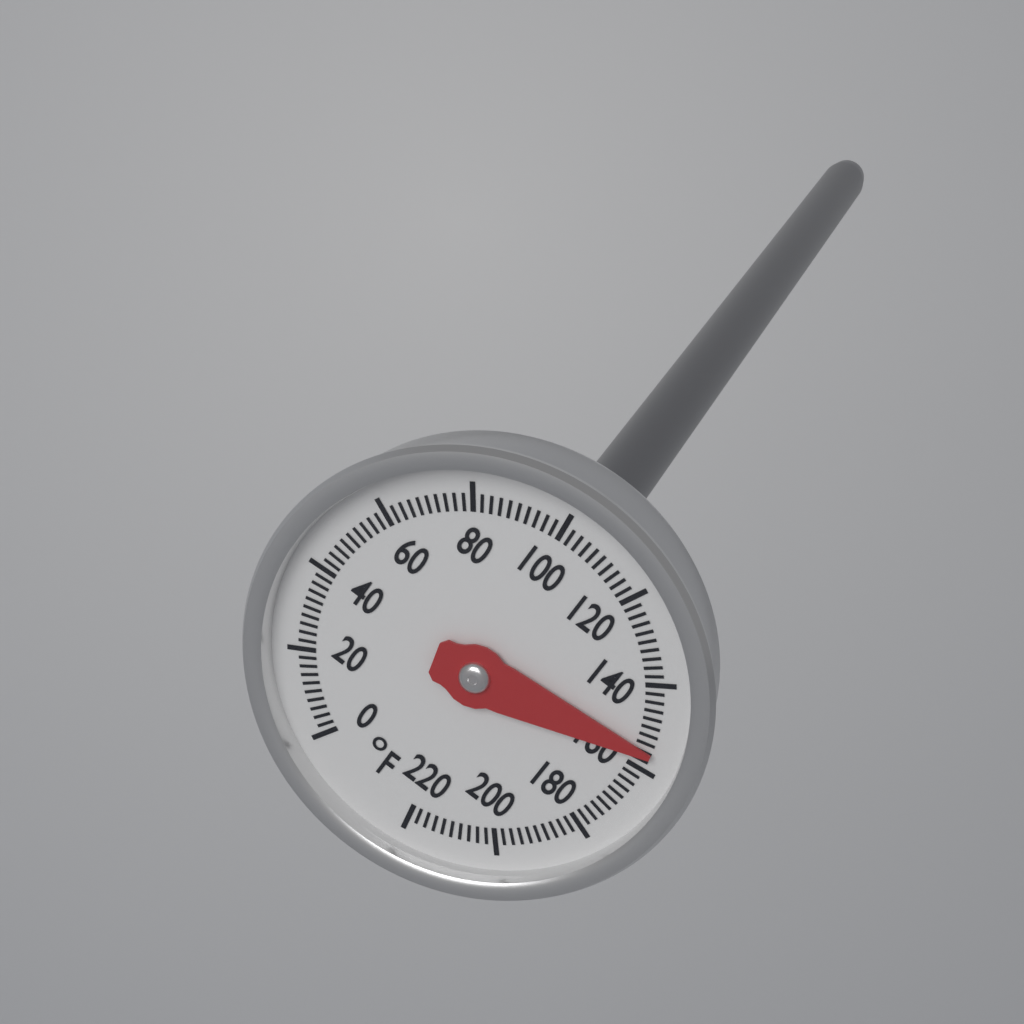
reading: 156 °F
